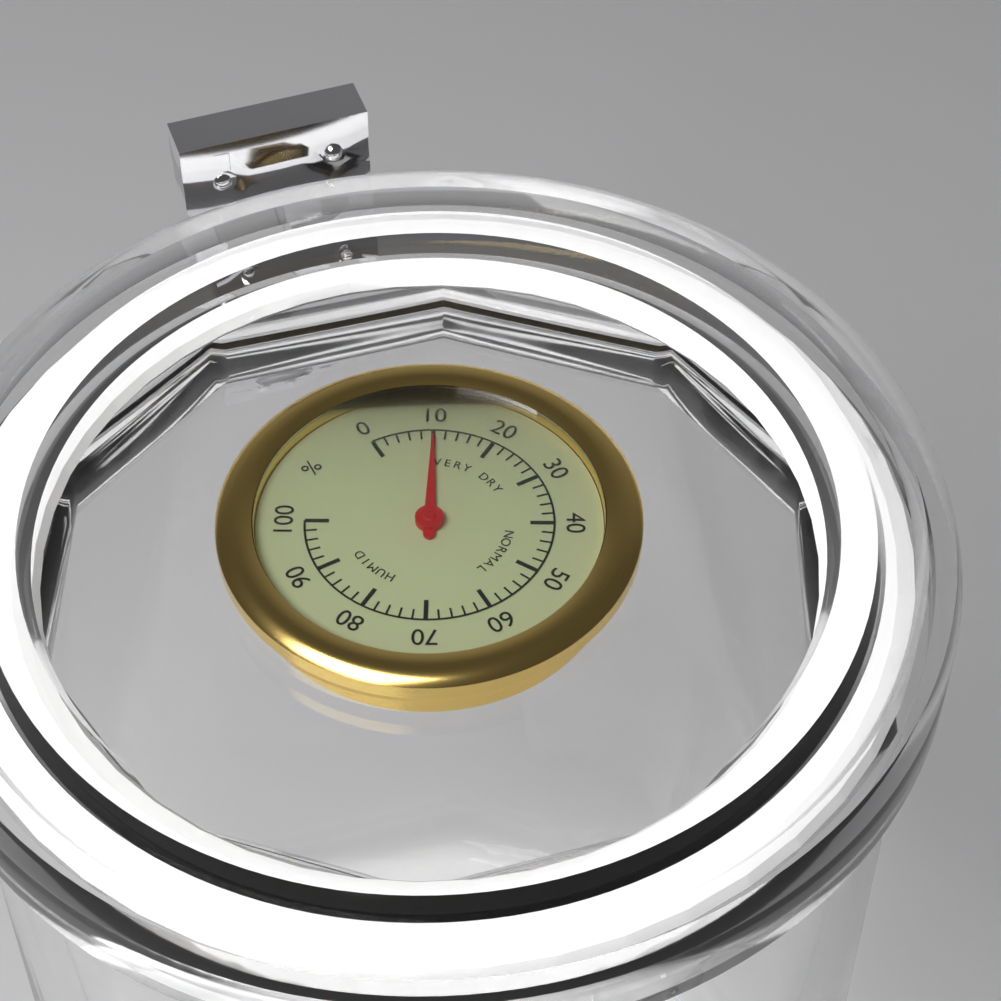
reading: 10 %
